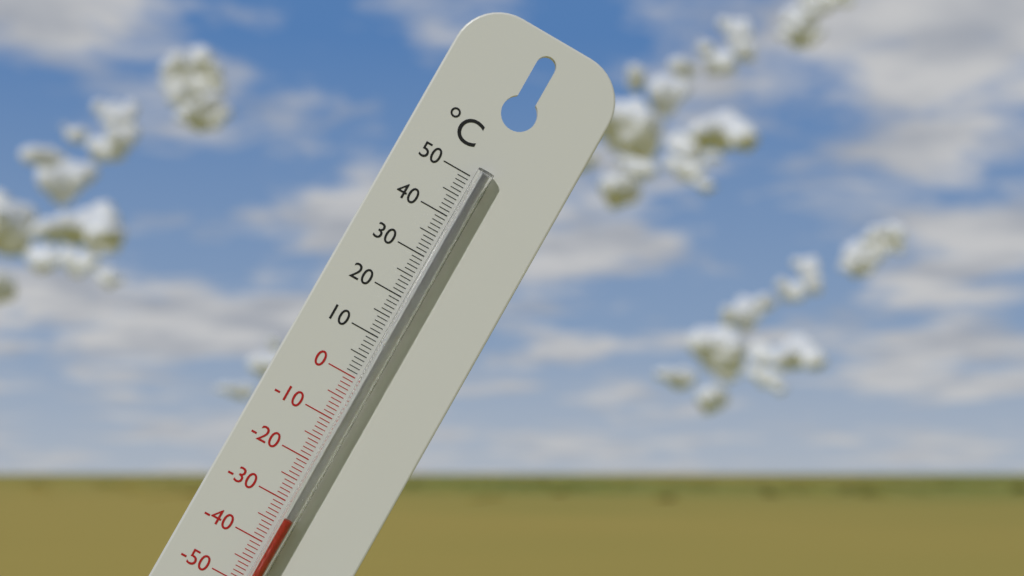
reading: -33 °C
